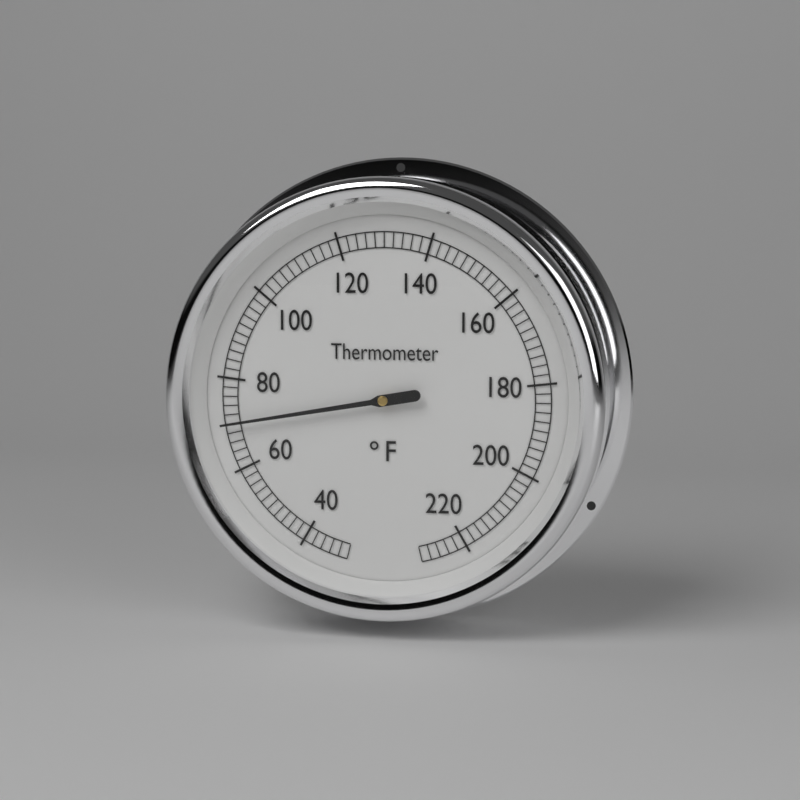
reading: 70 °F
